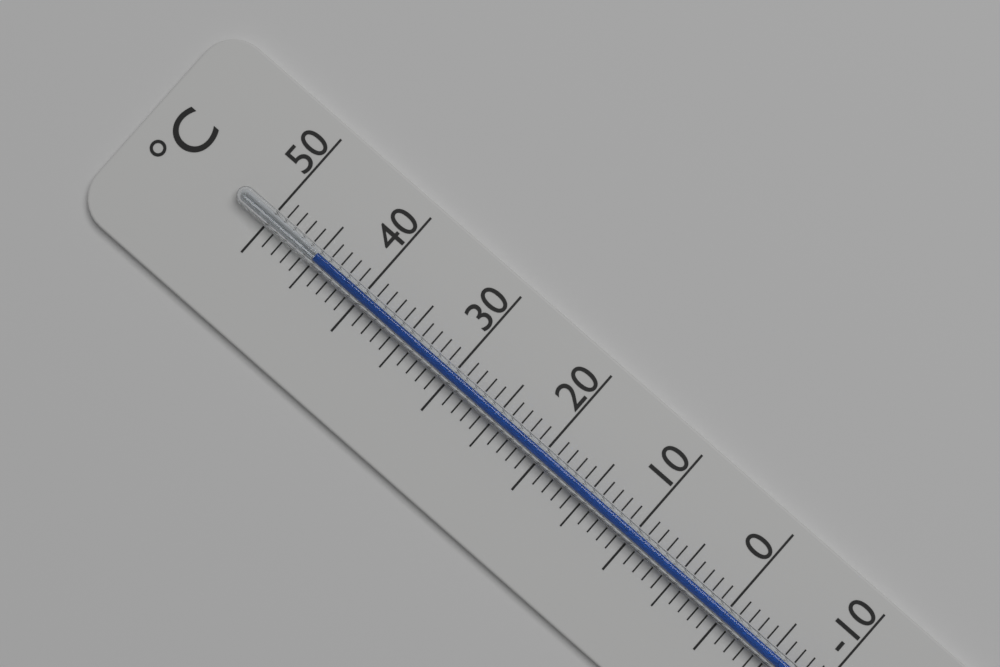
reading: 45 °C
